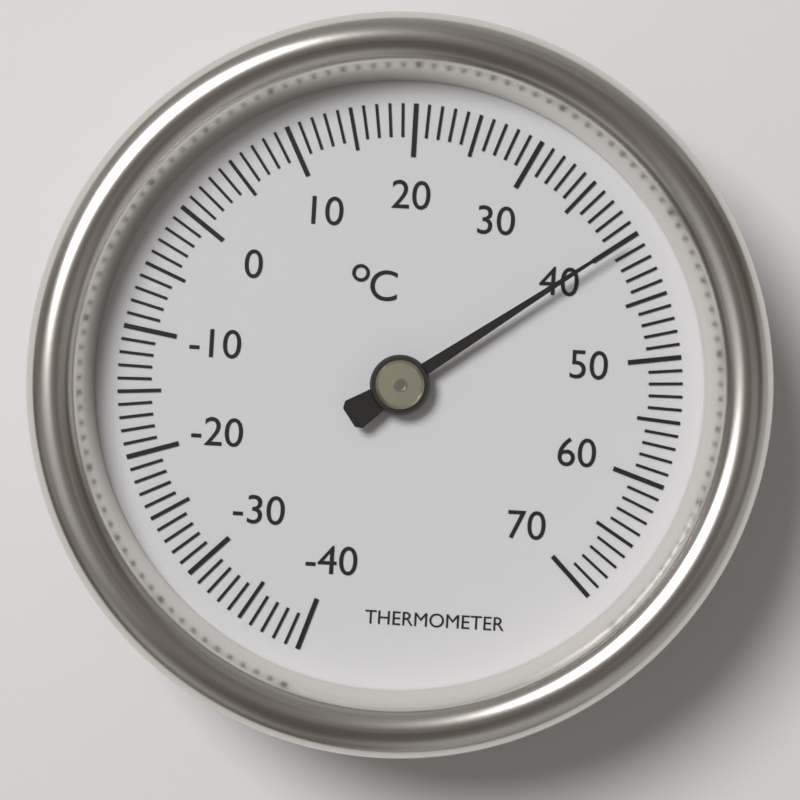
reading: 40 °C
